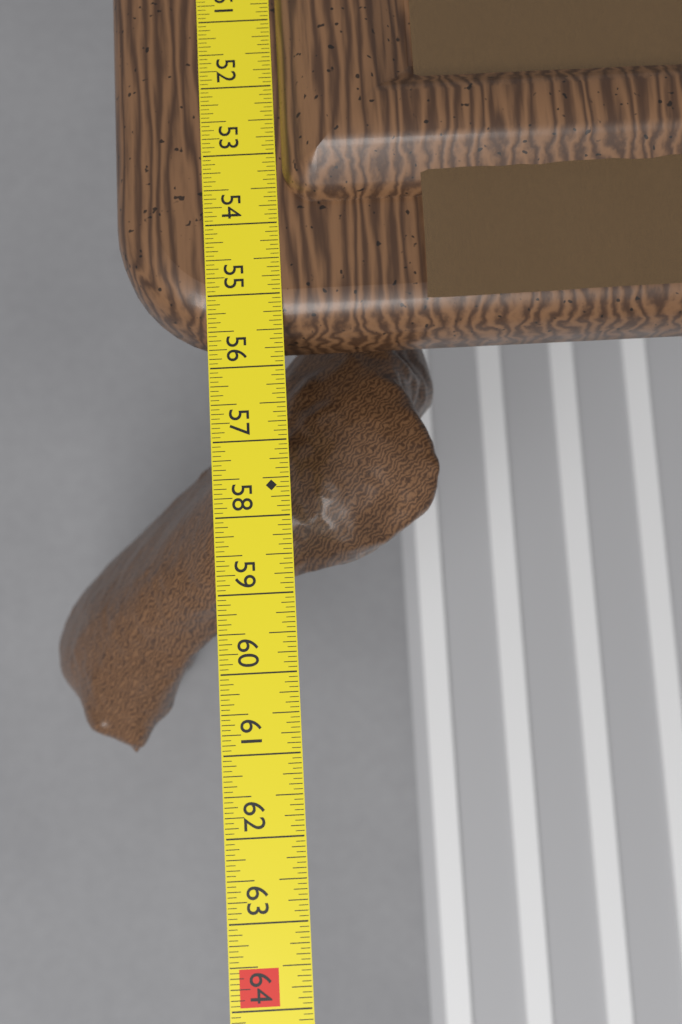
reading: 55.5000 in
